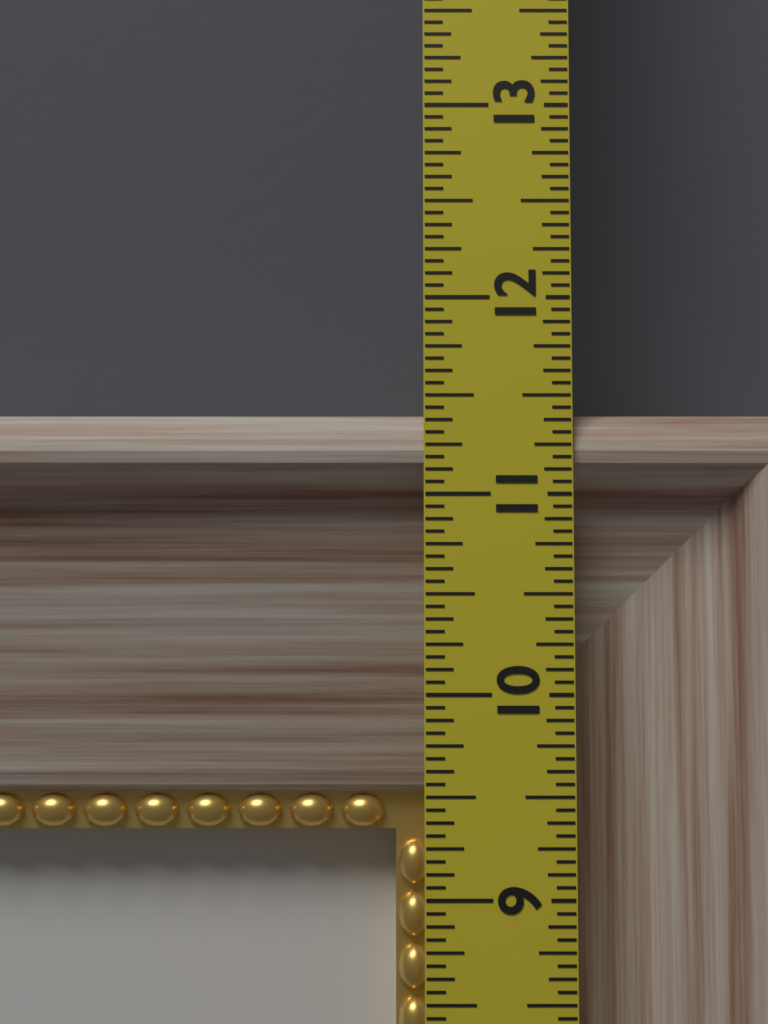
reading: 11.4375 in
